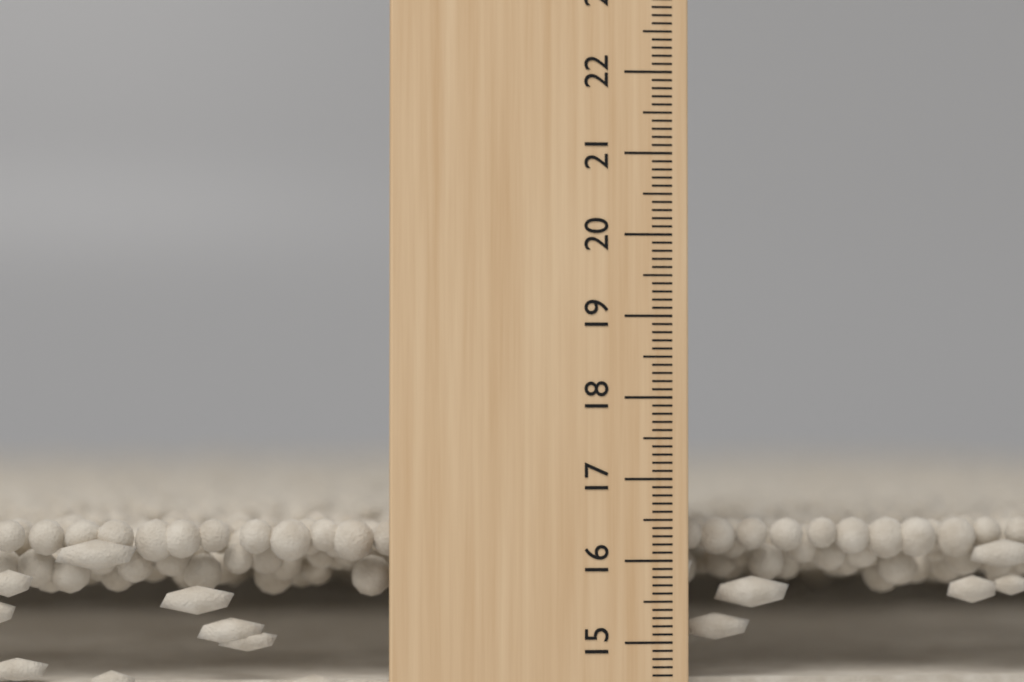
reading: 16.5 cm
